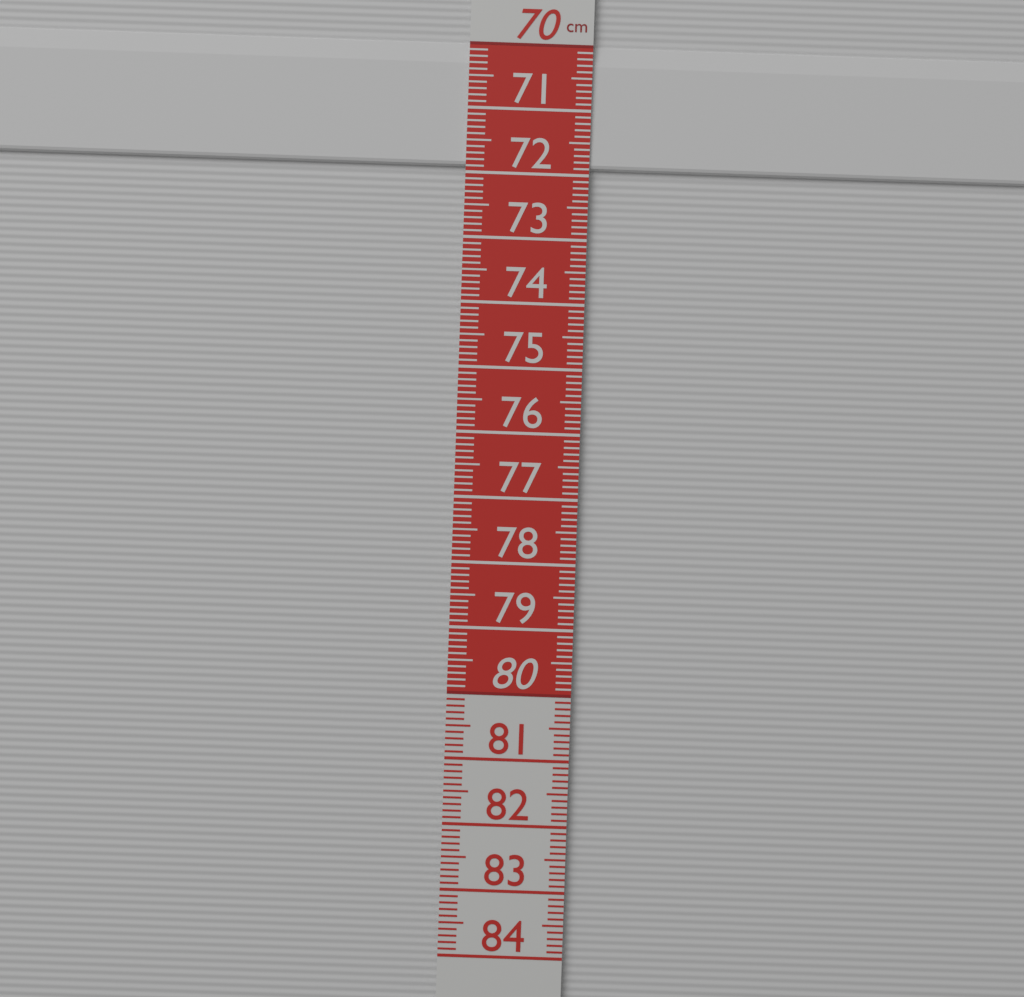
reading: 71.9 cm
